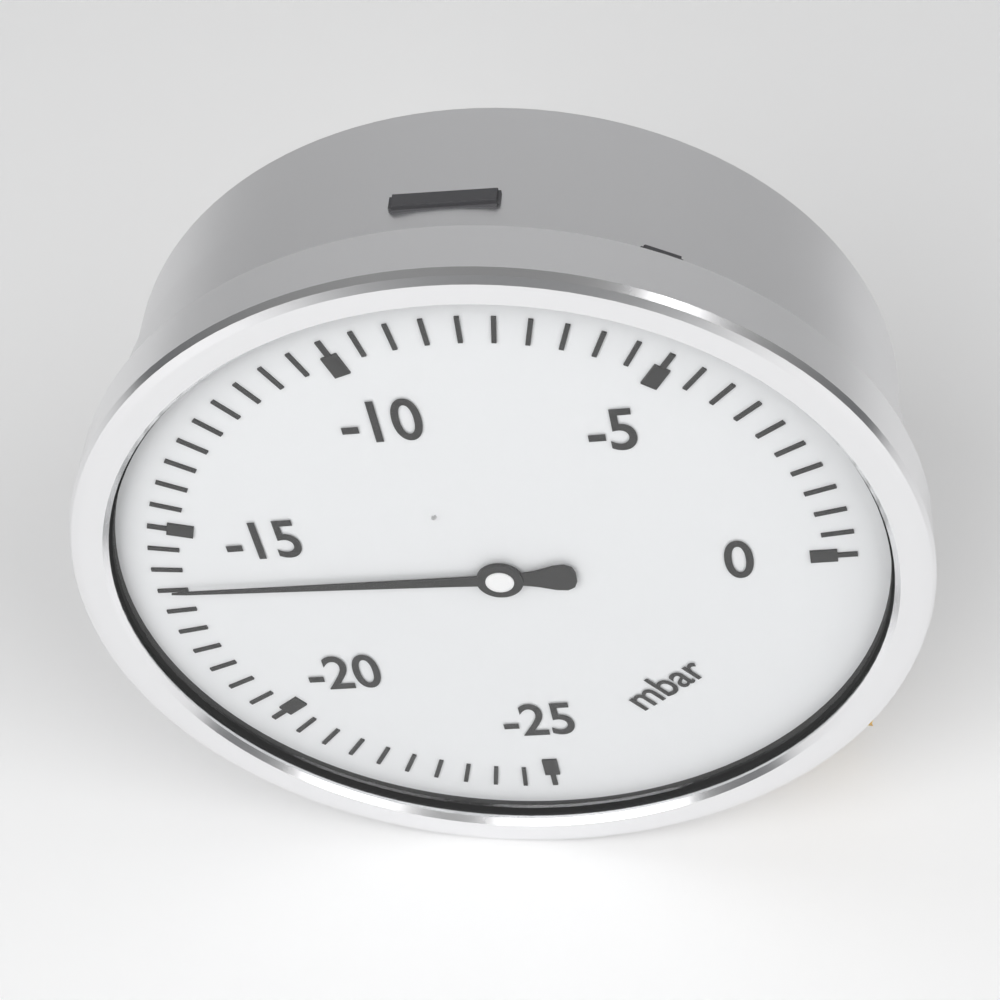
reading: -16.5 mbar
